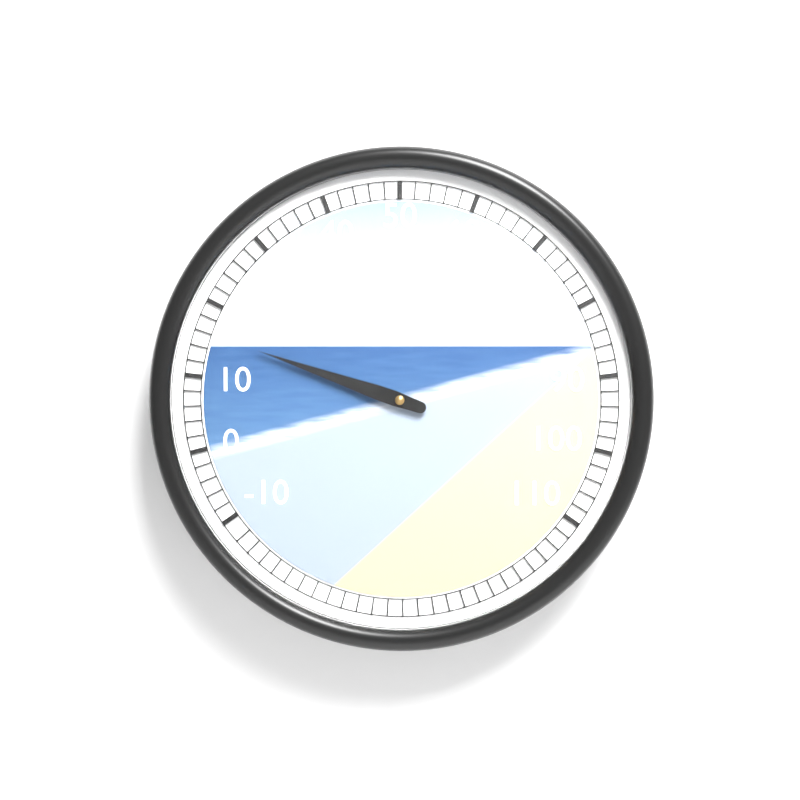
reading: 16 (no unit)
